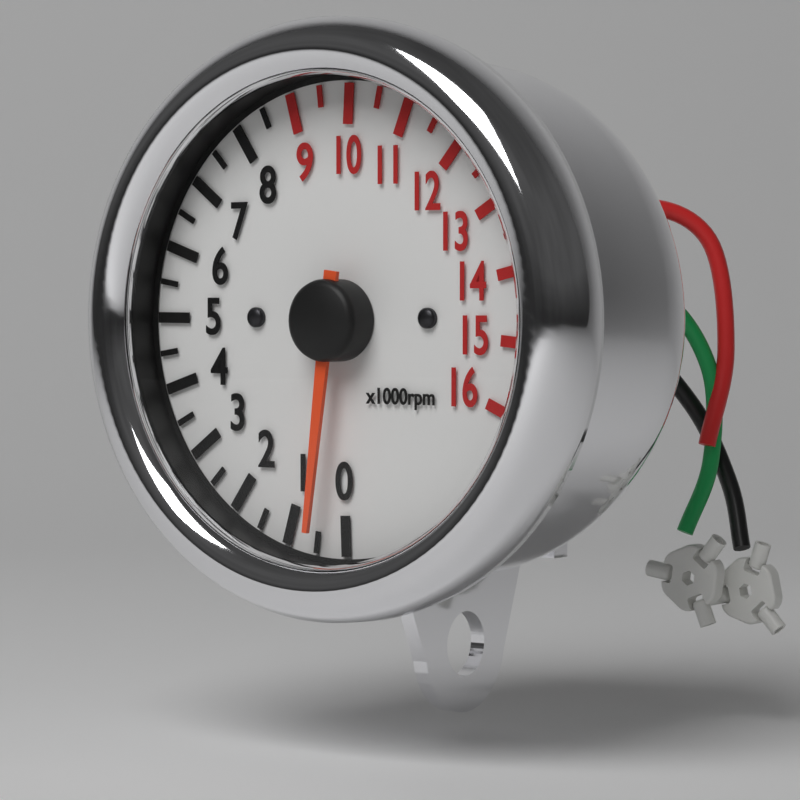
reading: 500 rpm
